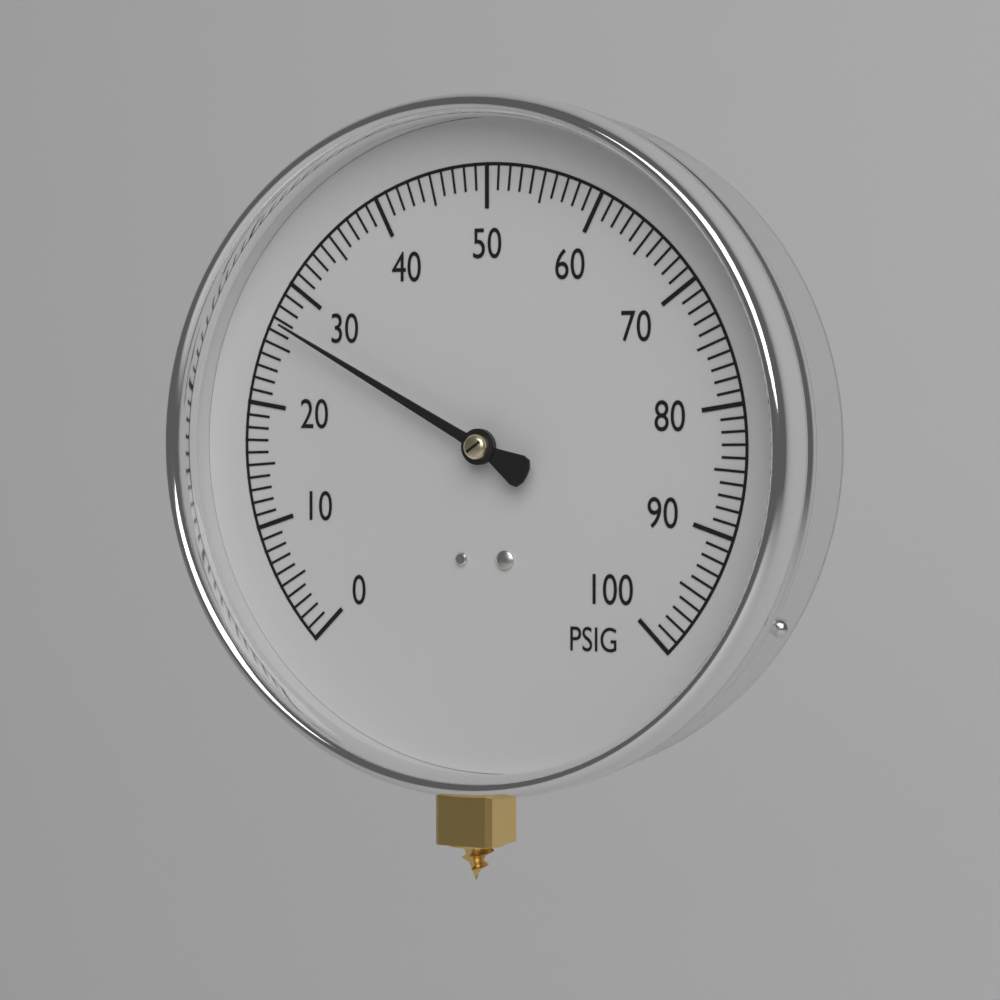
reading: 27 PSIG
